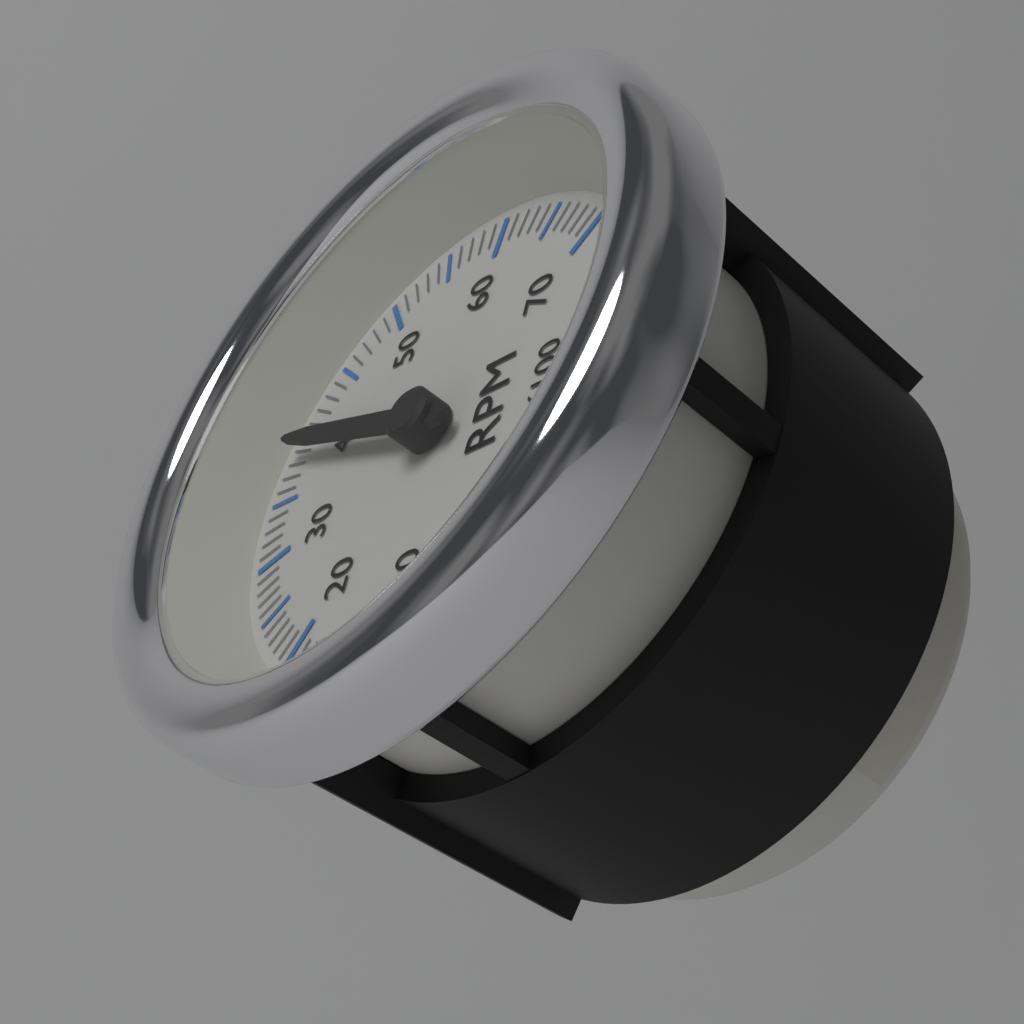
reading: 3900 RPM
